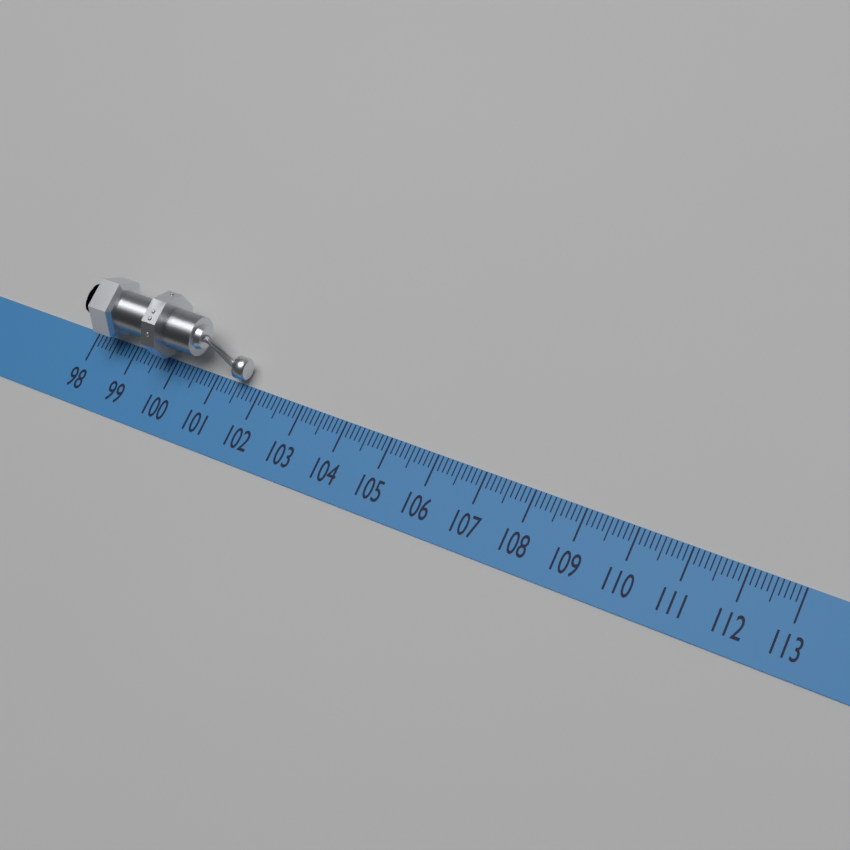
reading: 101.7 (no unit)
